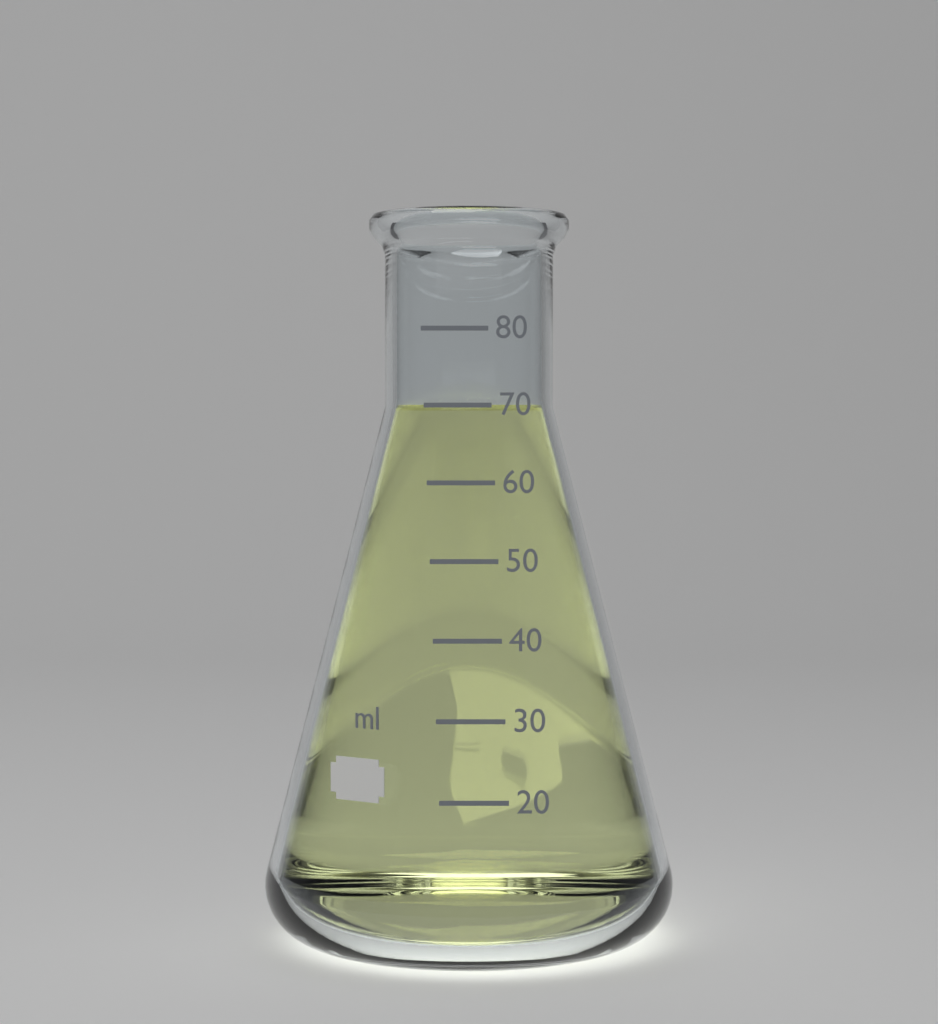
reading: 70 ml
